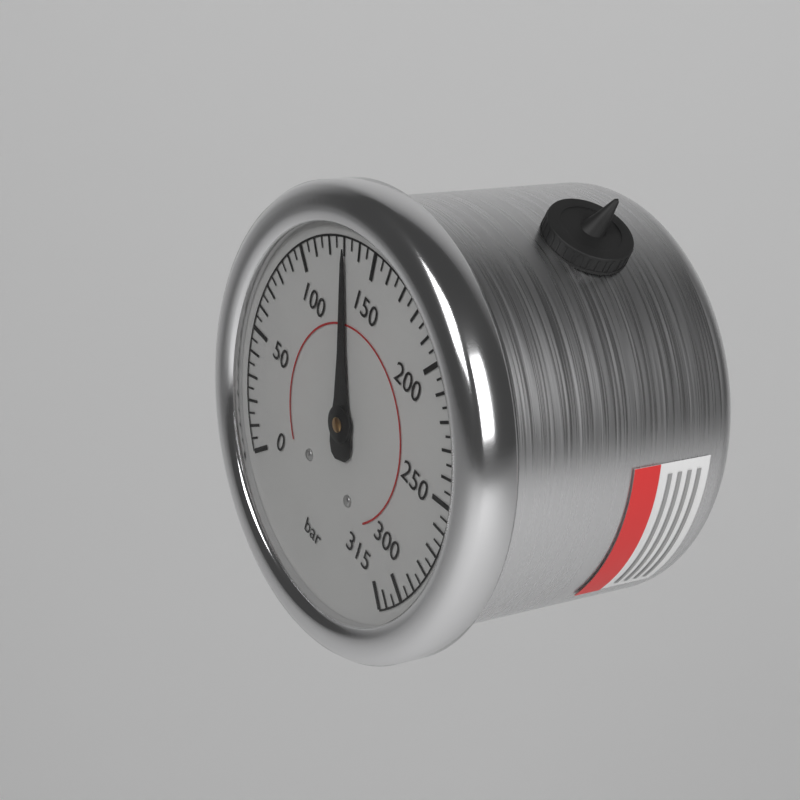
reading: 130 bar
